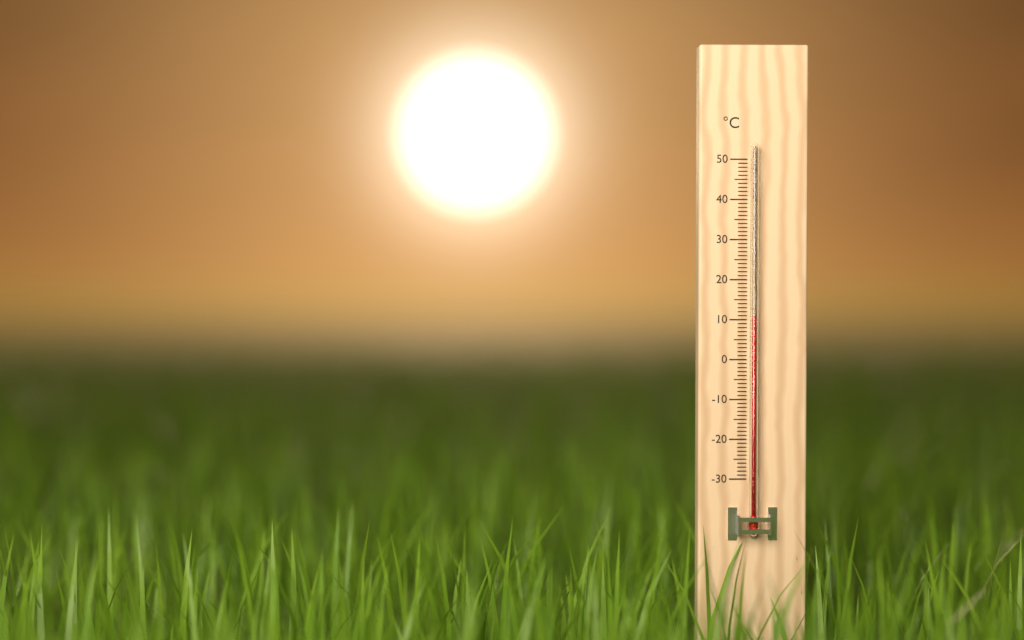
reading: 11 °C
